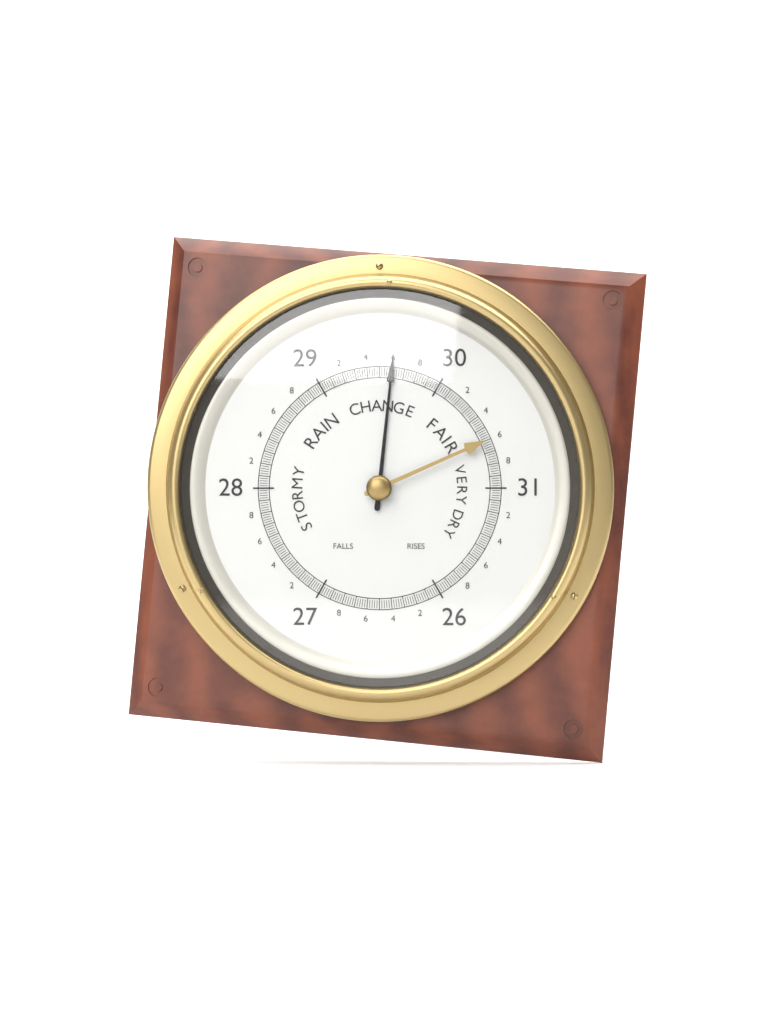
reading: 29.60 (no unit)
